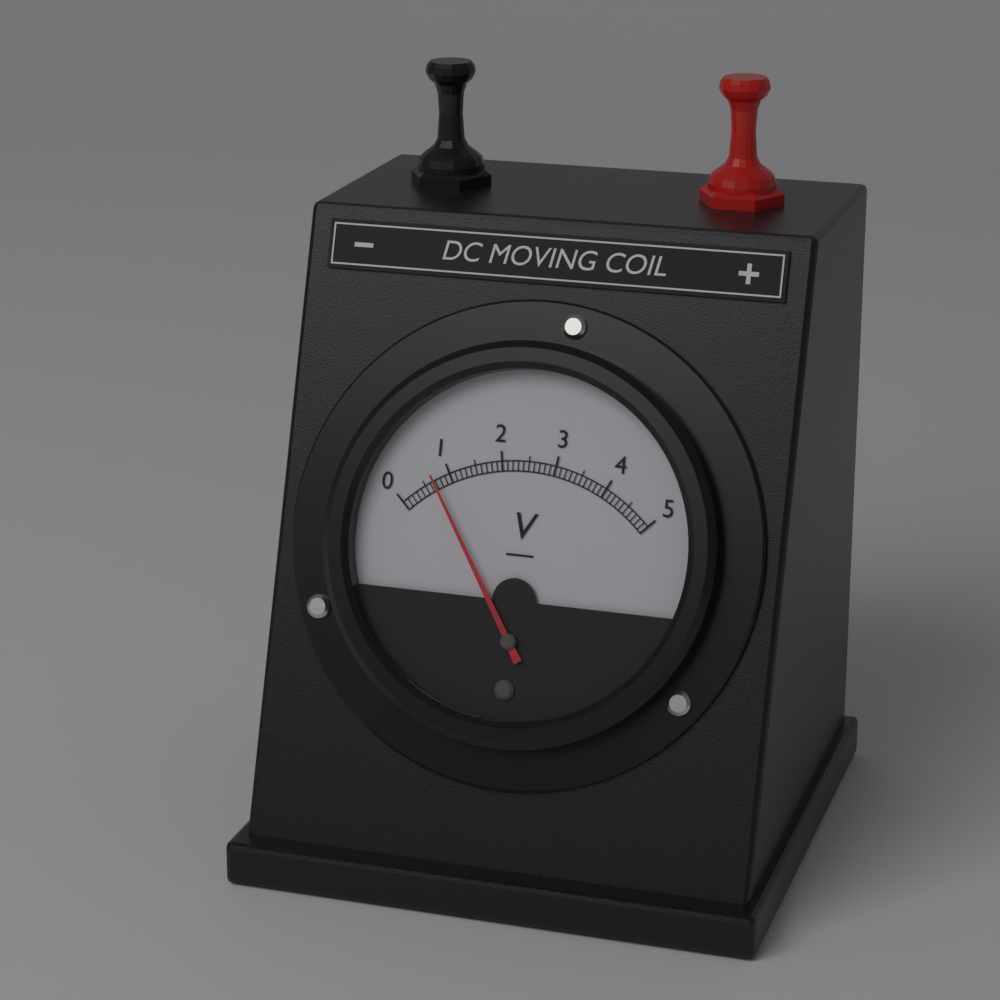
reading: 0.7 V
